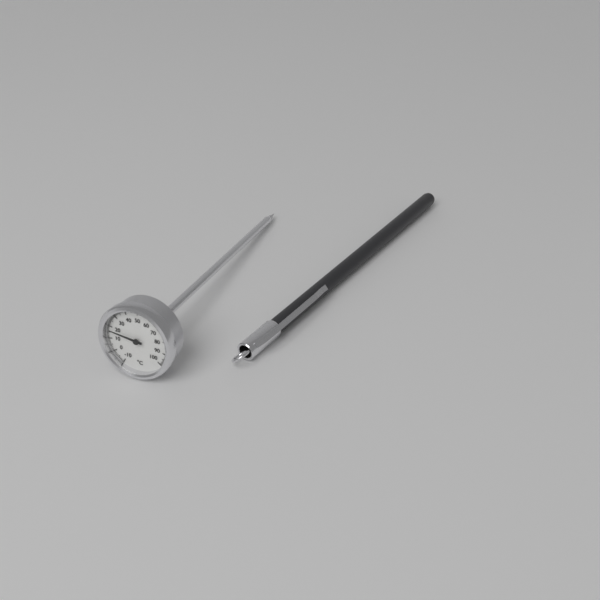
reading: 17 °C
